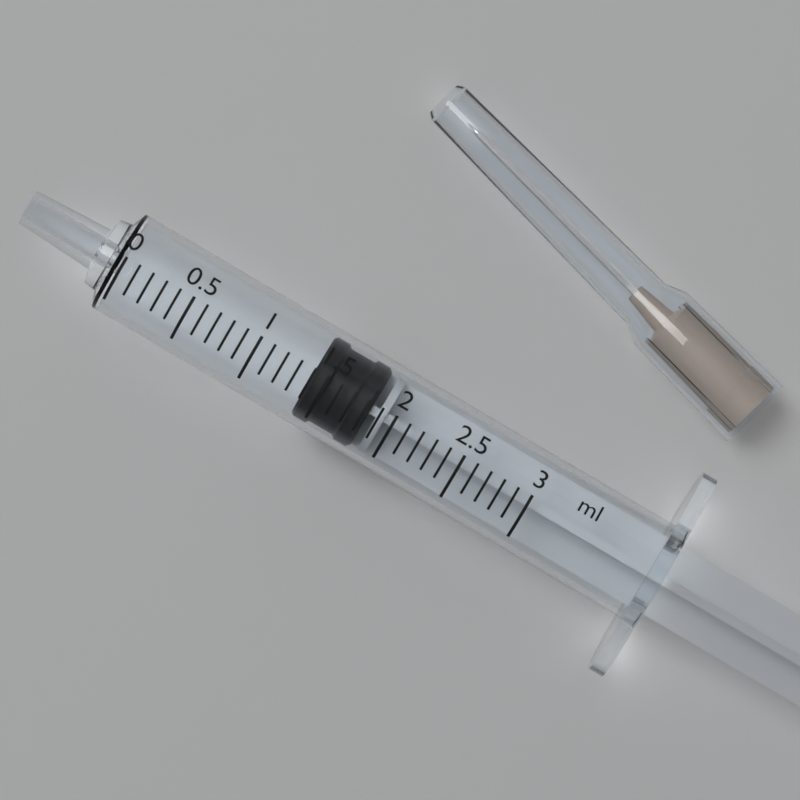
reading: 1.4 ml
